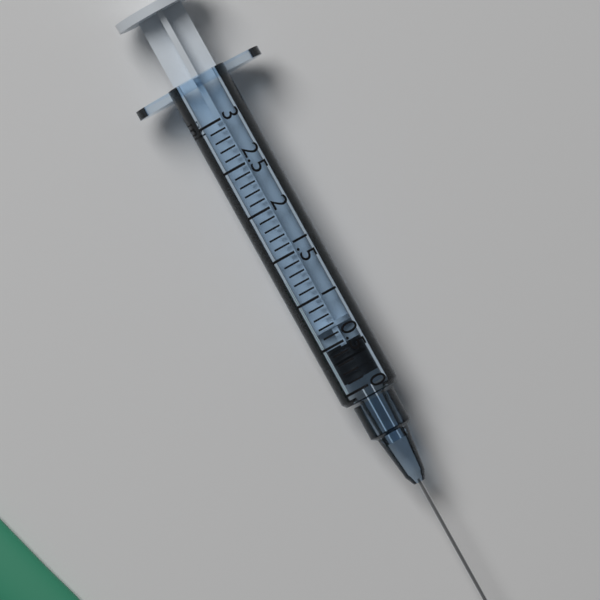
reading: 0.1 ml
